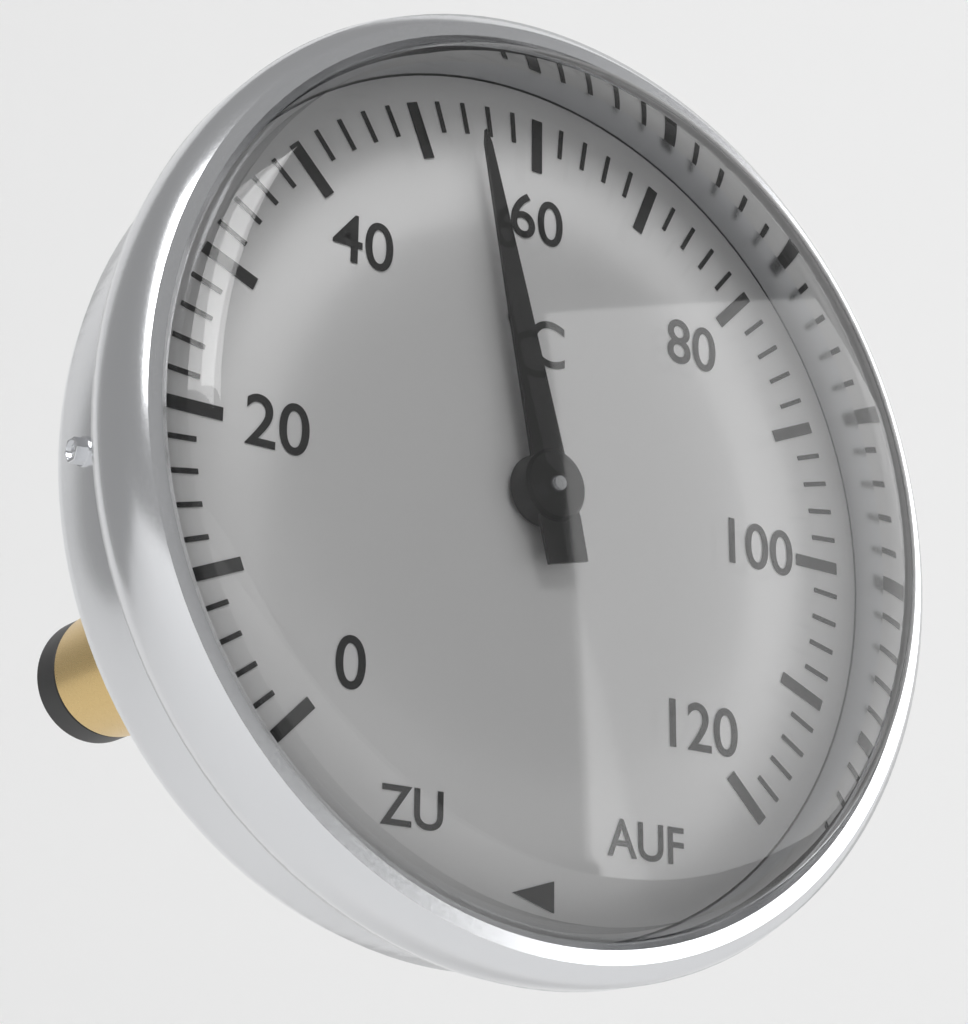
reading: 54 °C
